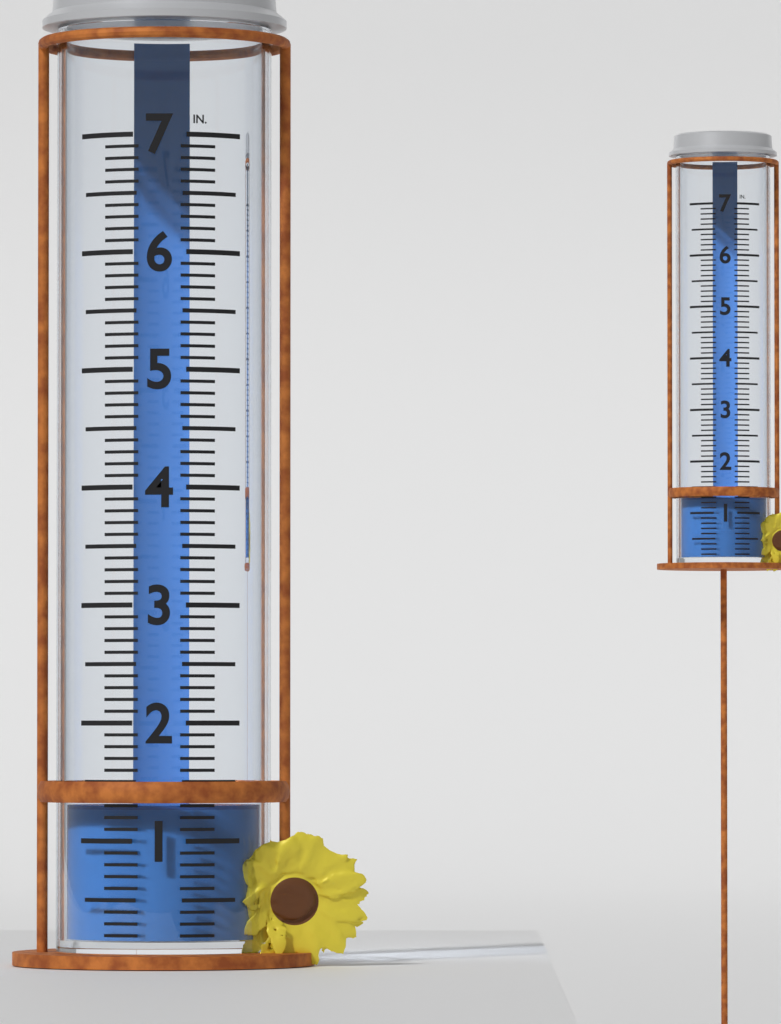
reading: 1.3 in
